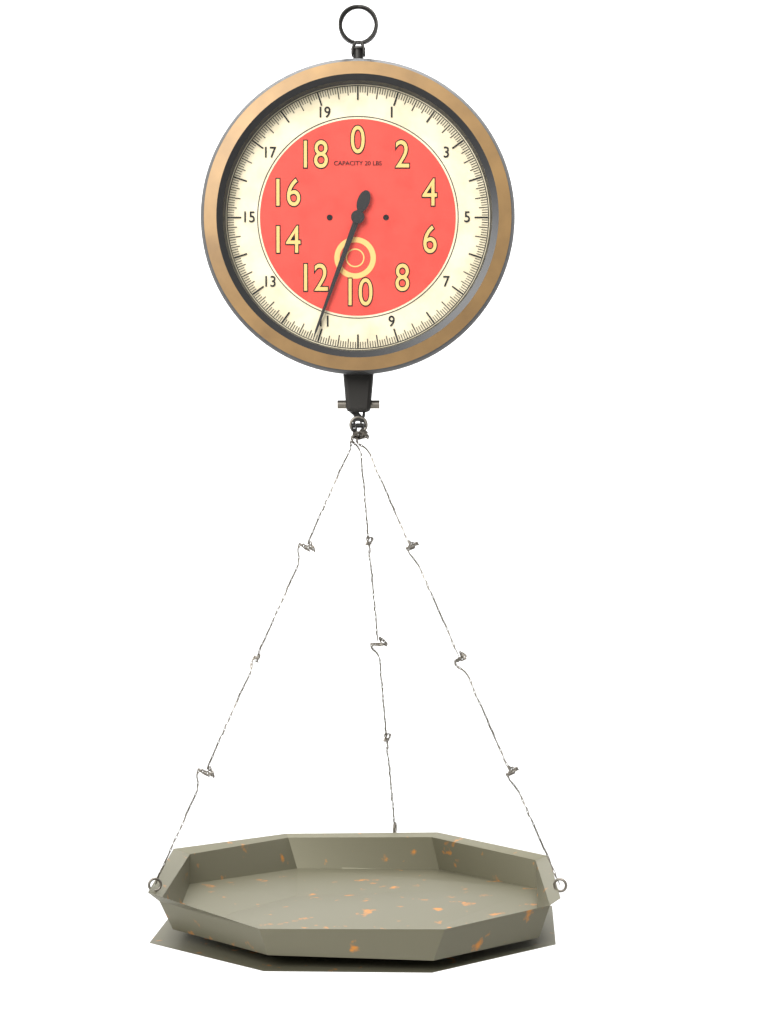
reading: 11.1250 lbs
